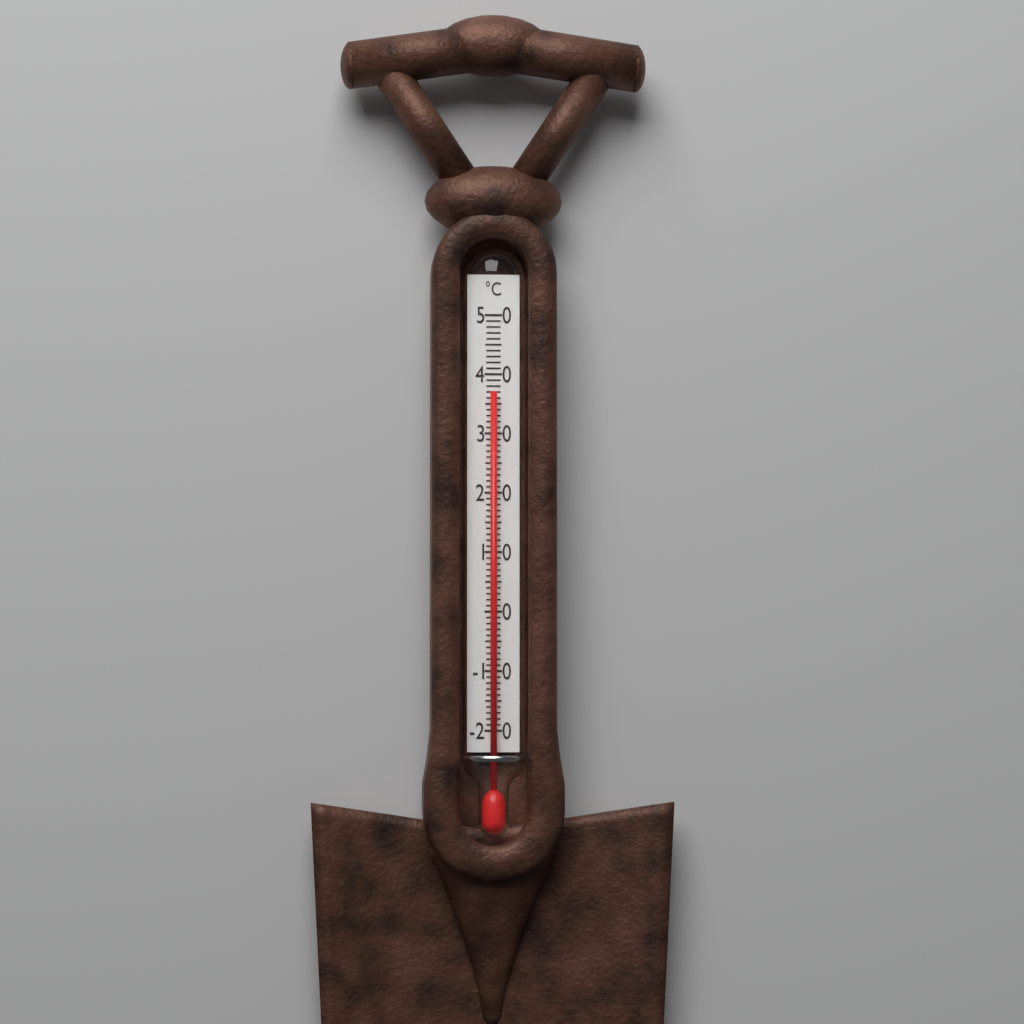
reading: 37 °C
